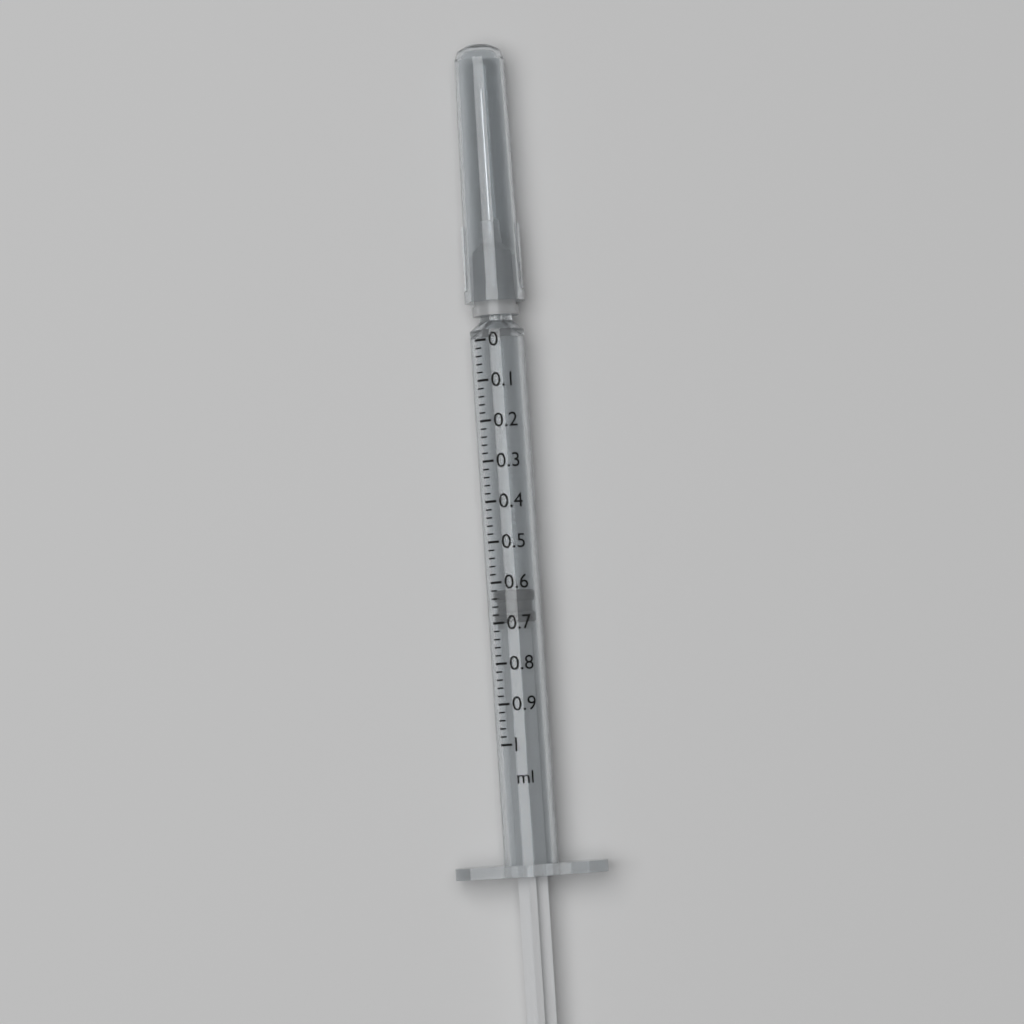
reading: 0.62 ml
